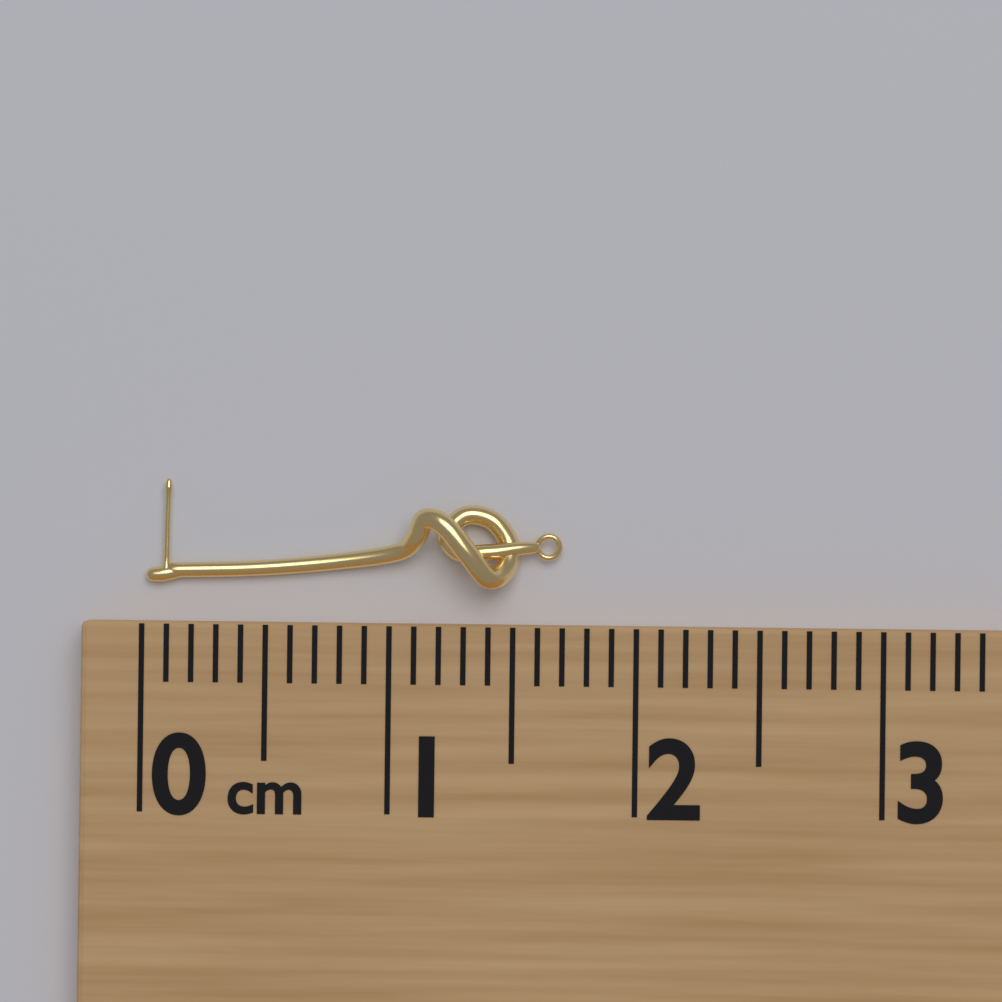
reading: 1.7 cm
